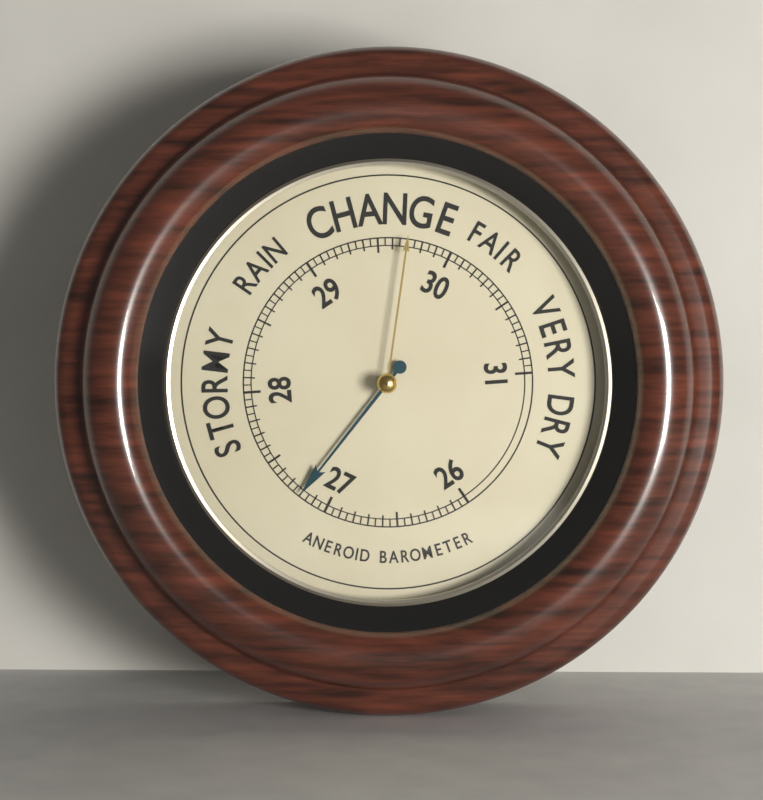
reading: 27.20 (no unit)
